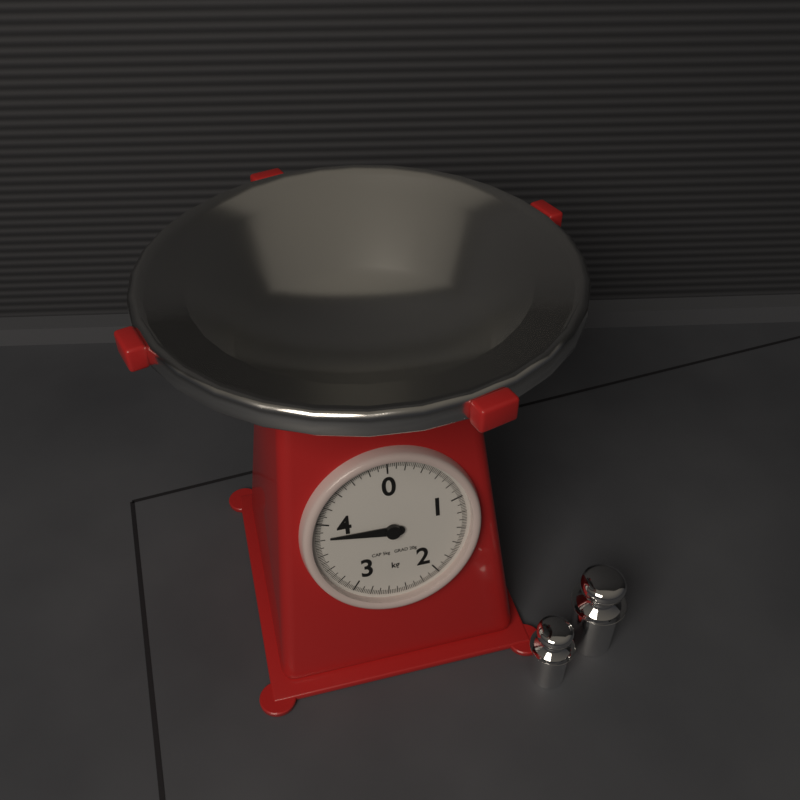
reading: 3.82 kg
